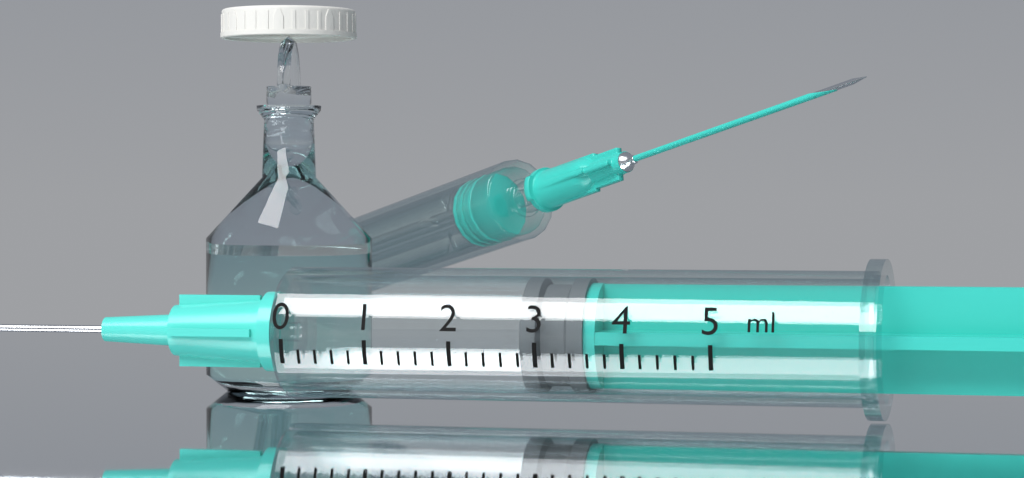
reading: 2.8 ml
